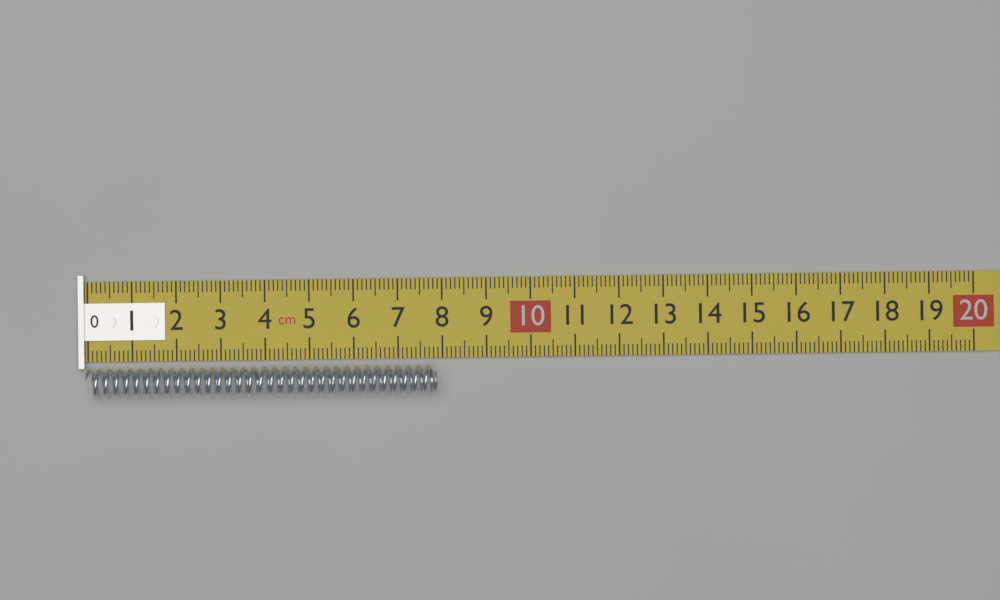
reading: 7.9 cm
